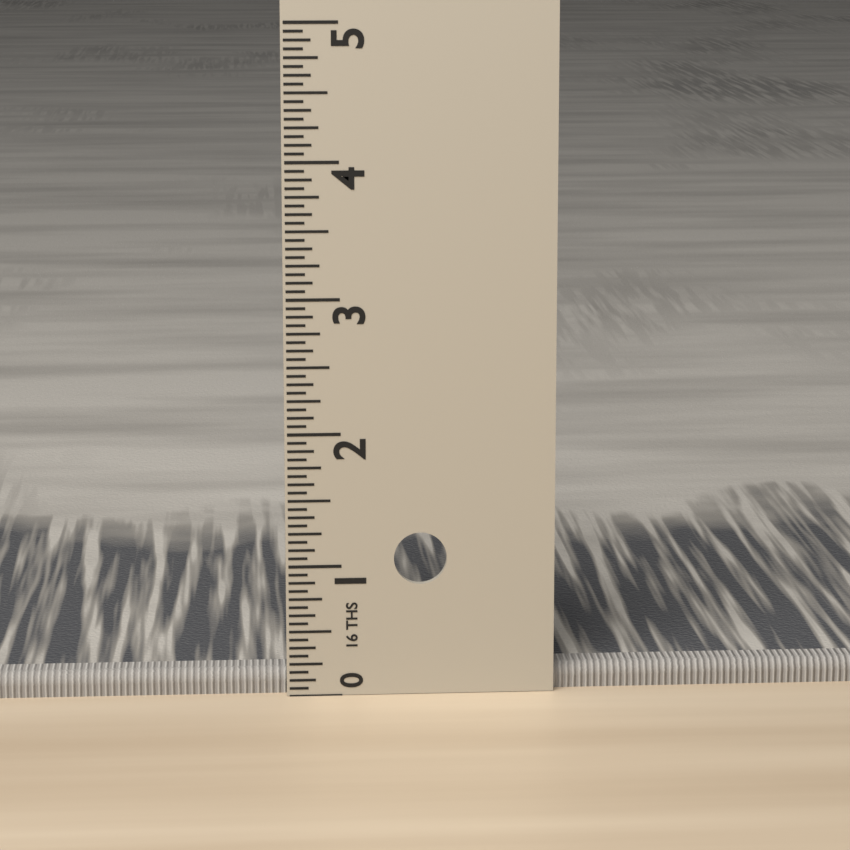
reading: 0.1875 in
